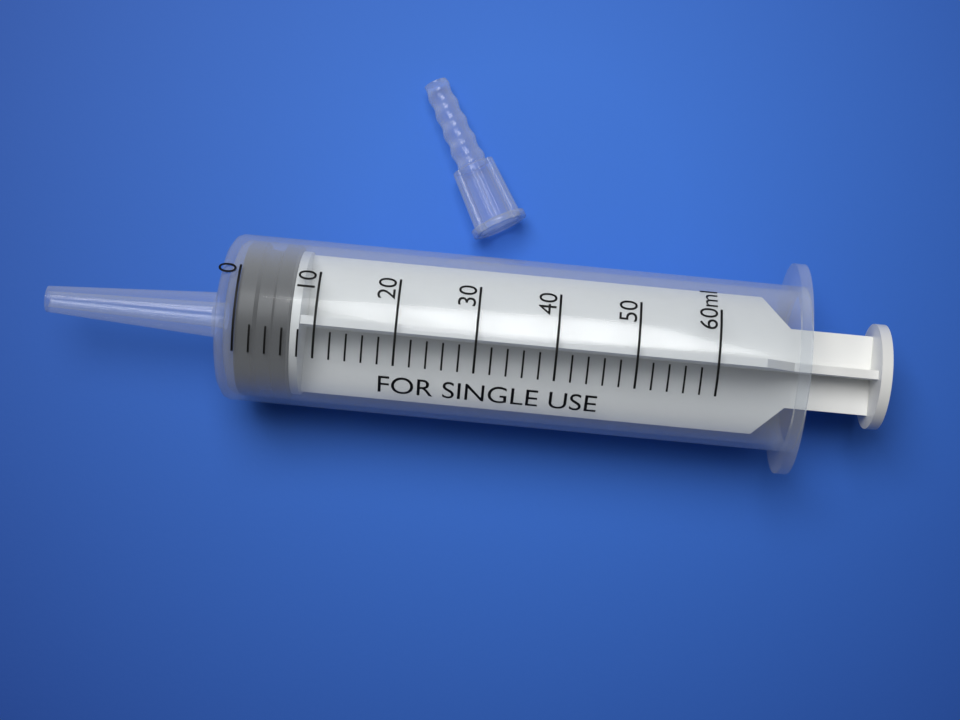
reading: 0 ml
